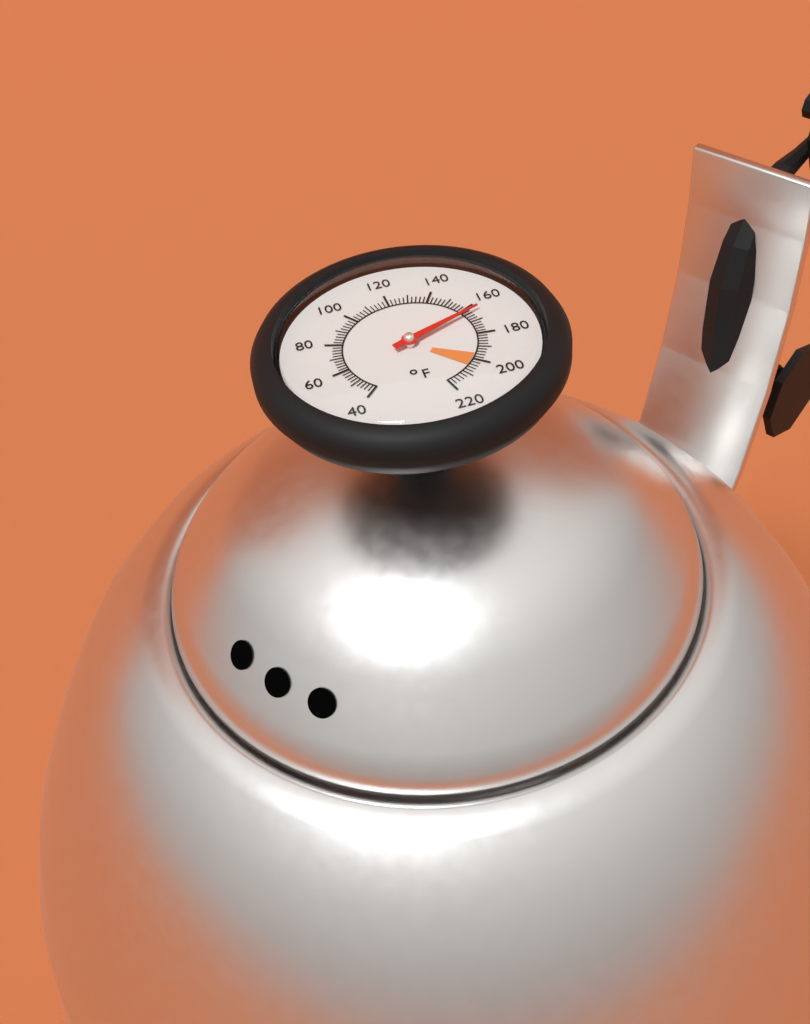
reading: 164 °F
